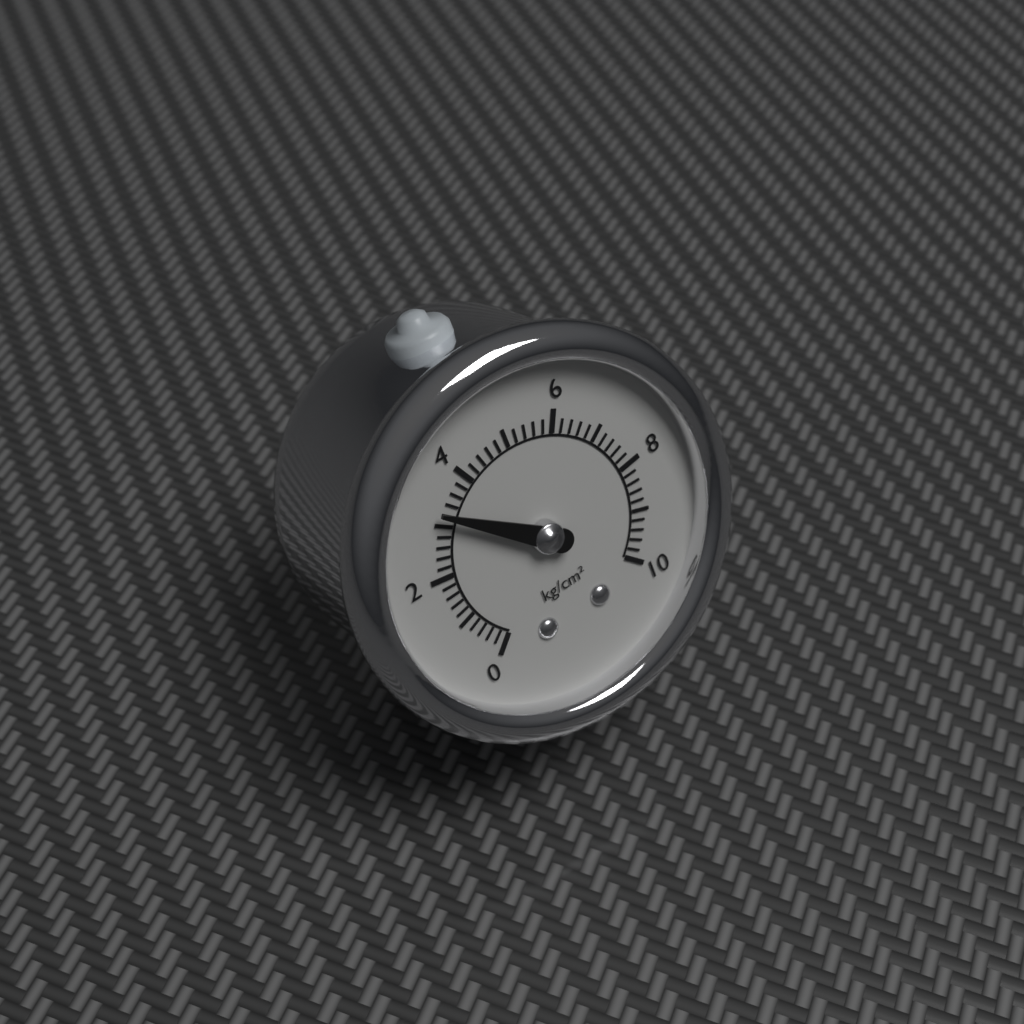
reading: 3.2 kg/cm²
